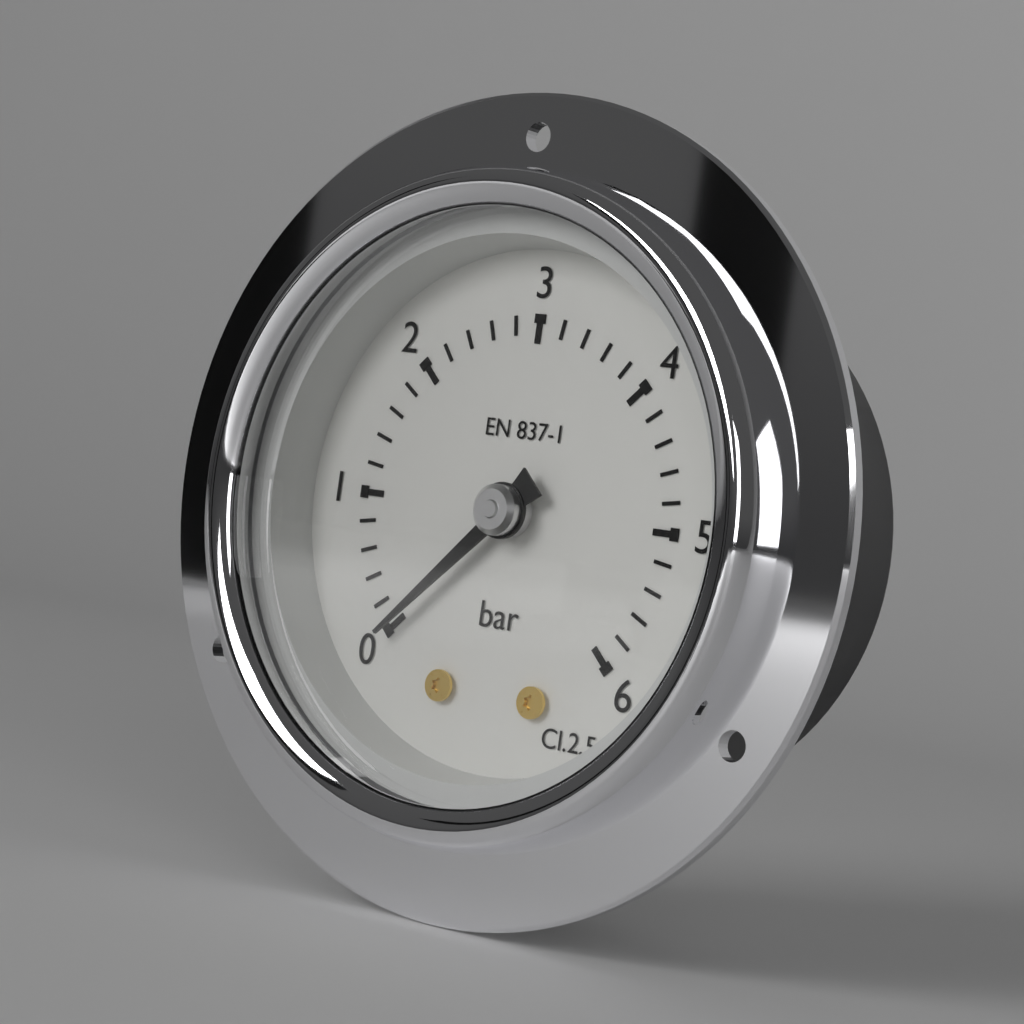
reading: 0.0 bar
